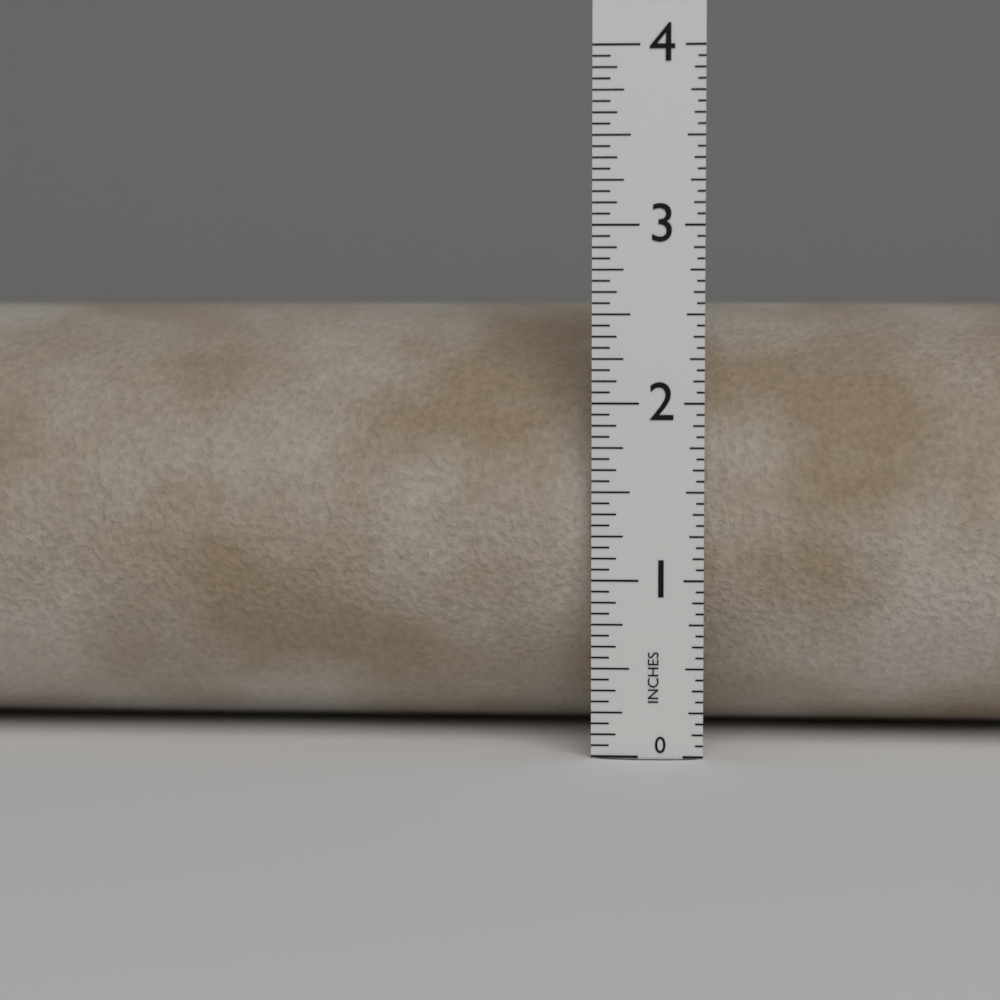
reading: 2.5625 in
